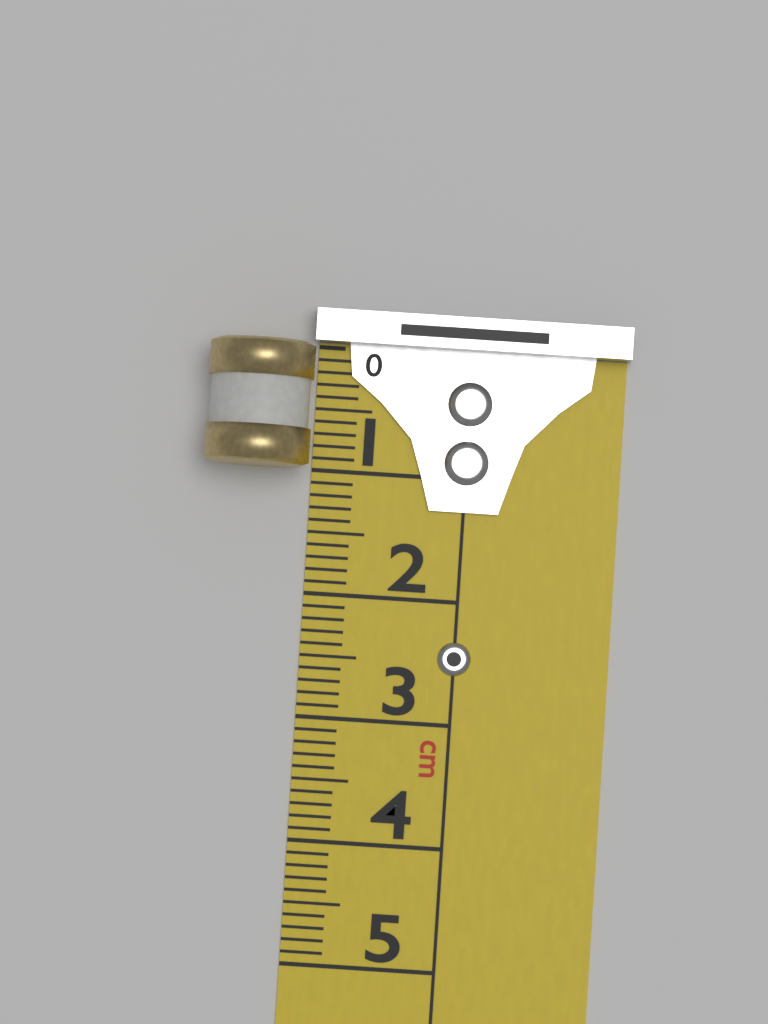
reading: 1.0 cm
